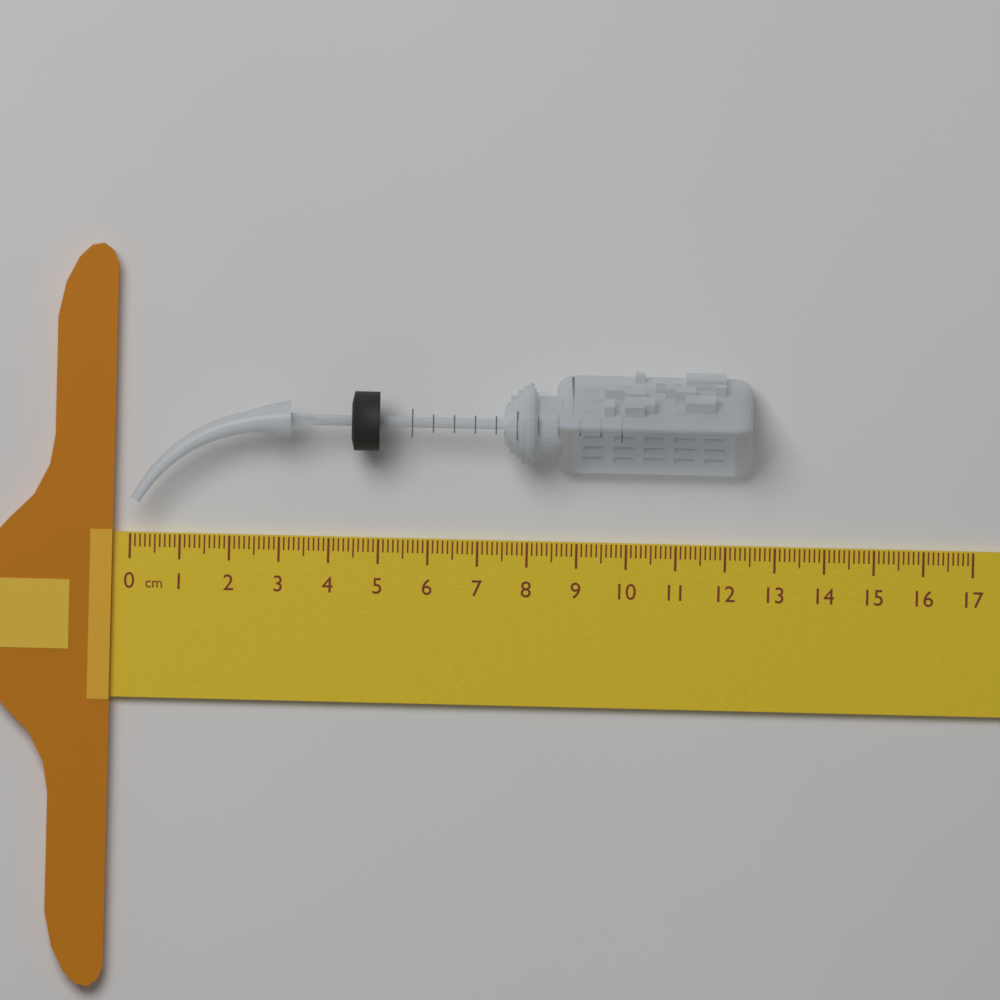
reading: 12.5 cm
